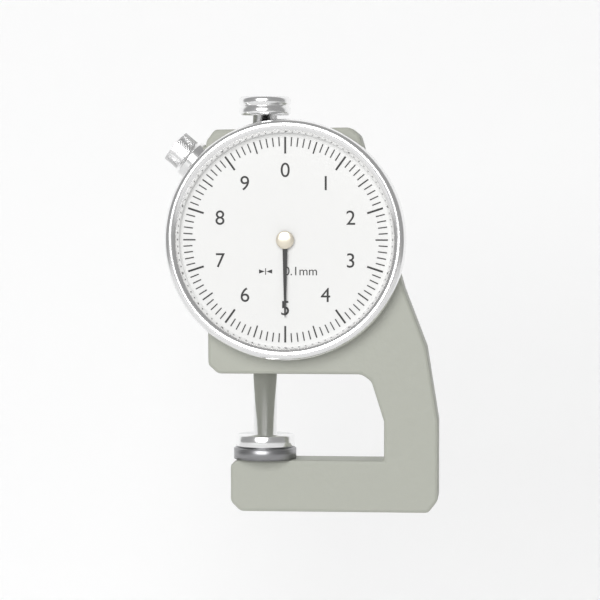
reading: 5.0 mm
